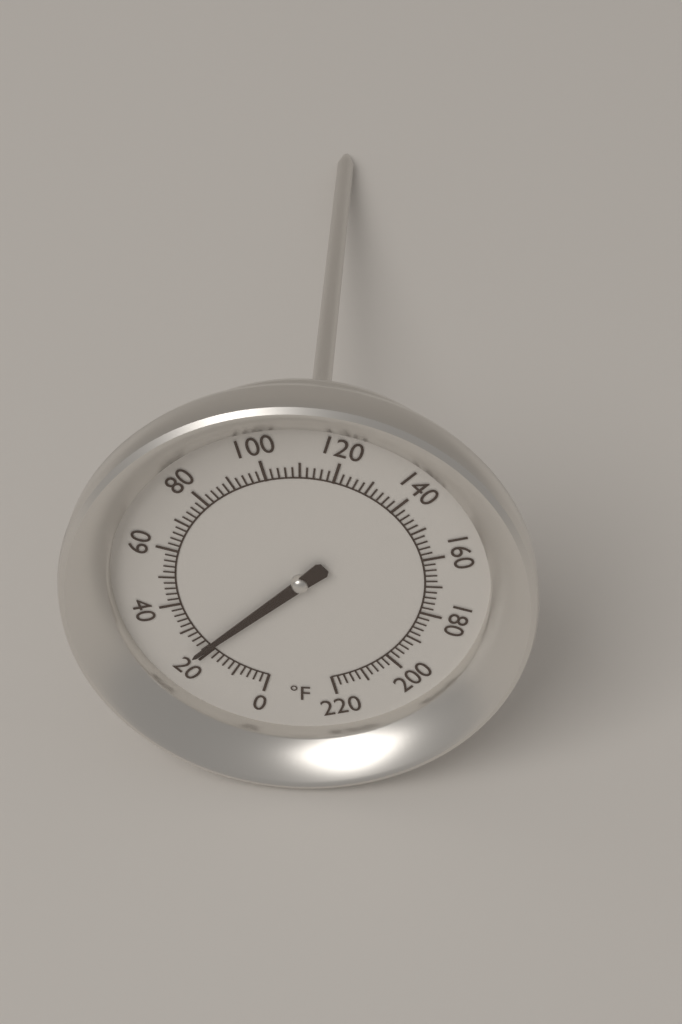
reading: 22 °F
